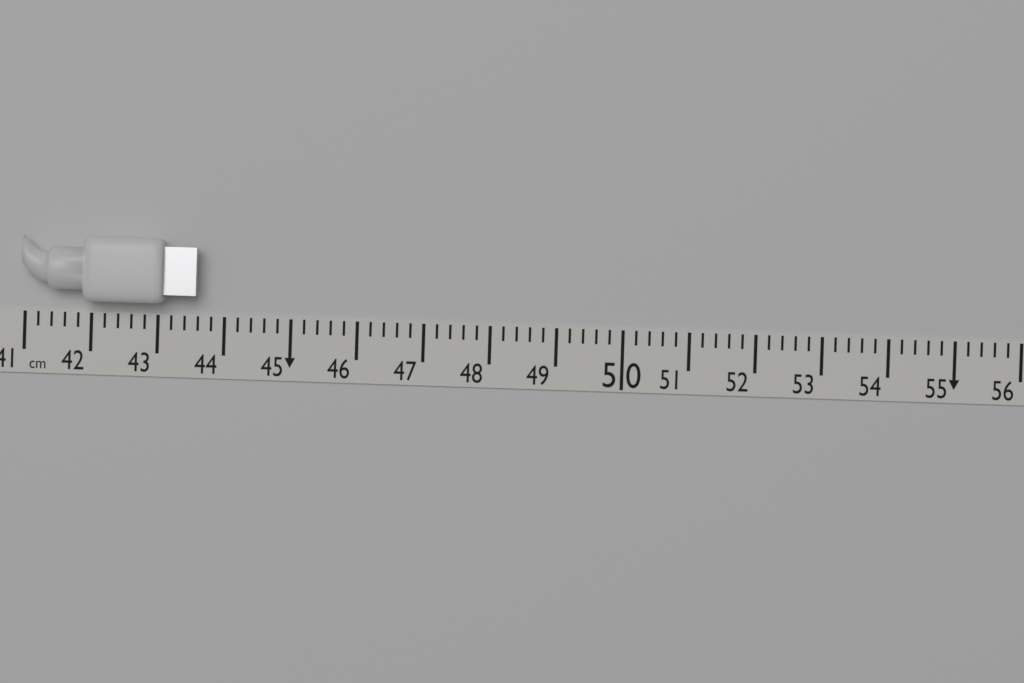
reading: 43.6 cm
